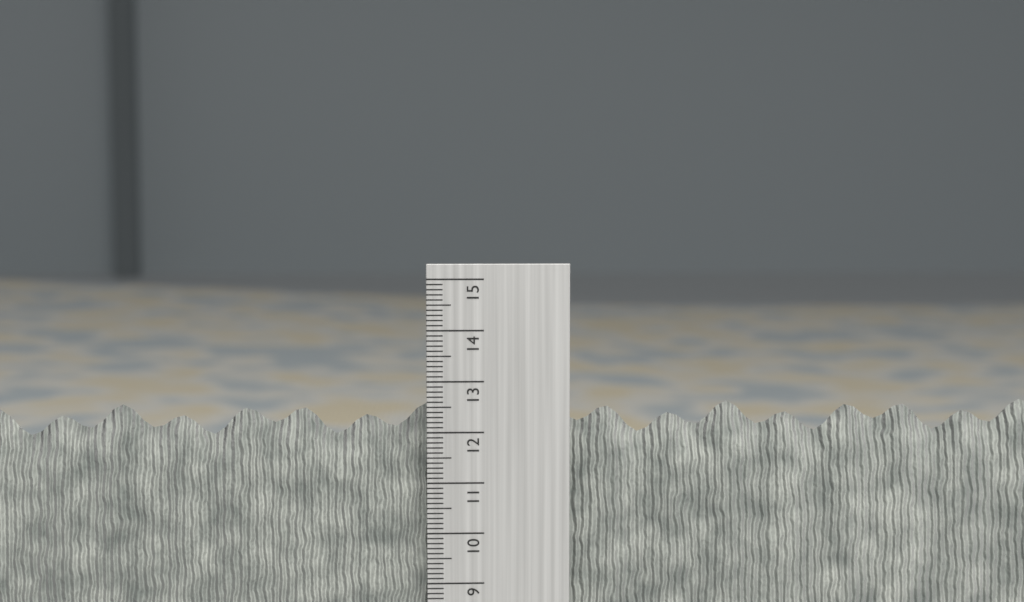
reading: 12.5 cm
